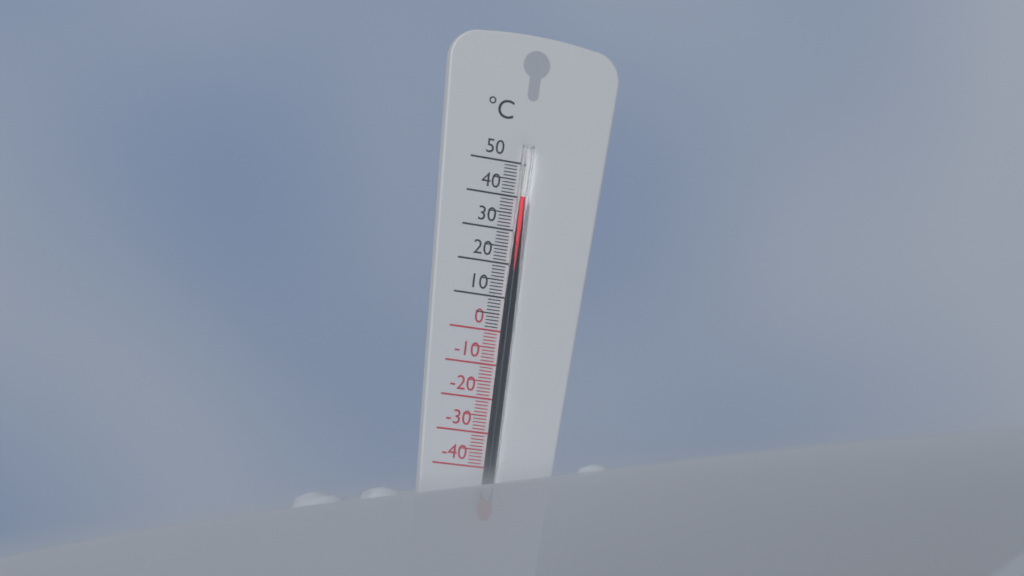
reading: 40 °C
